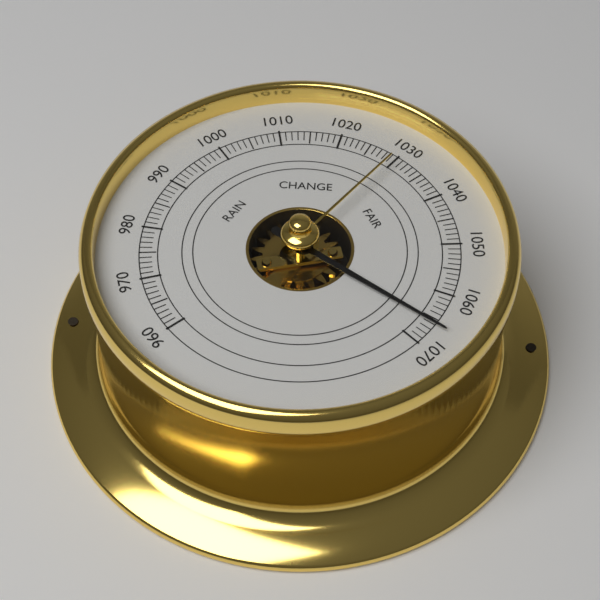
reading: 1066 (no unit)
